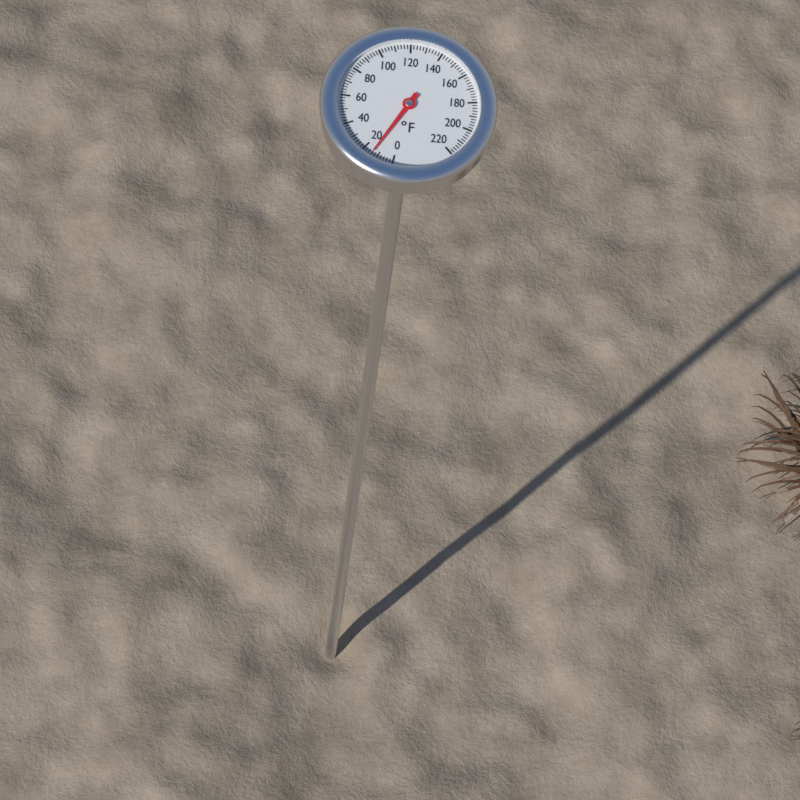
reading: 14 °F
